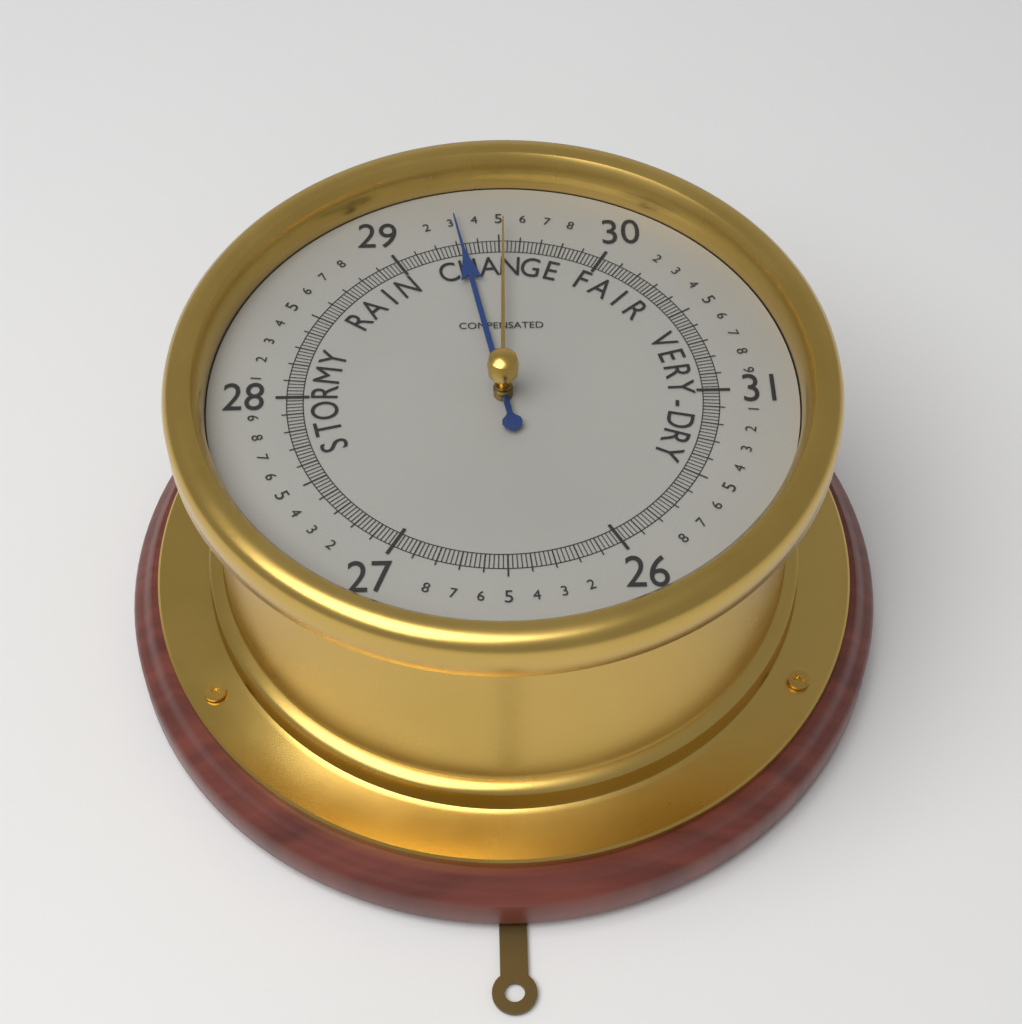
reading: 29.32 (no unit)
